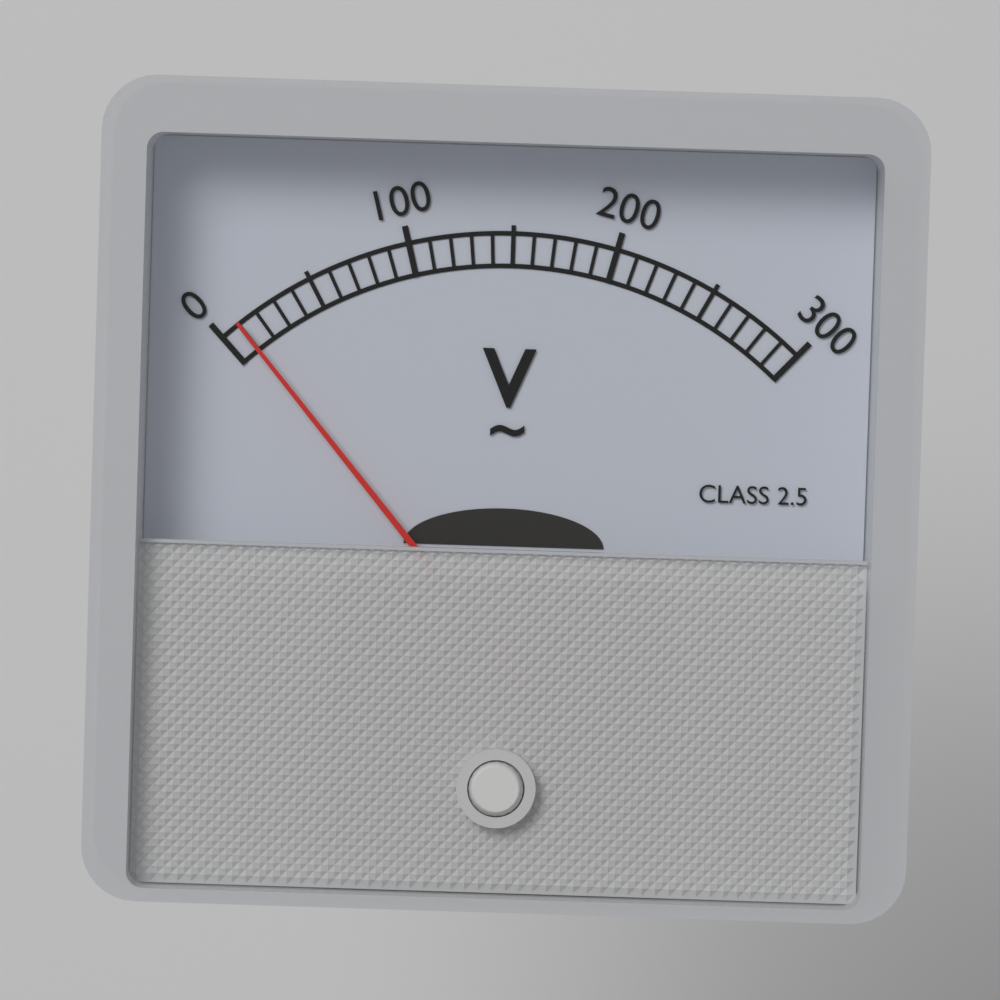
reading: 10 V
